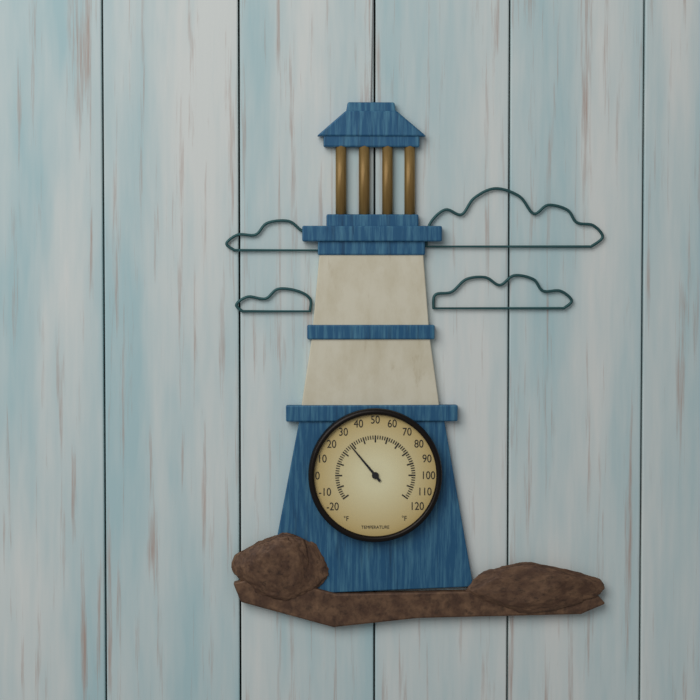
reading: 28 °F
